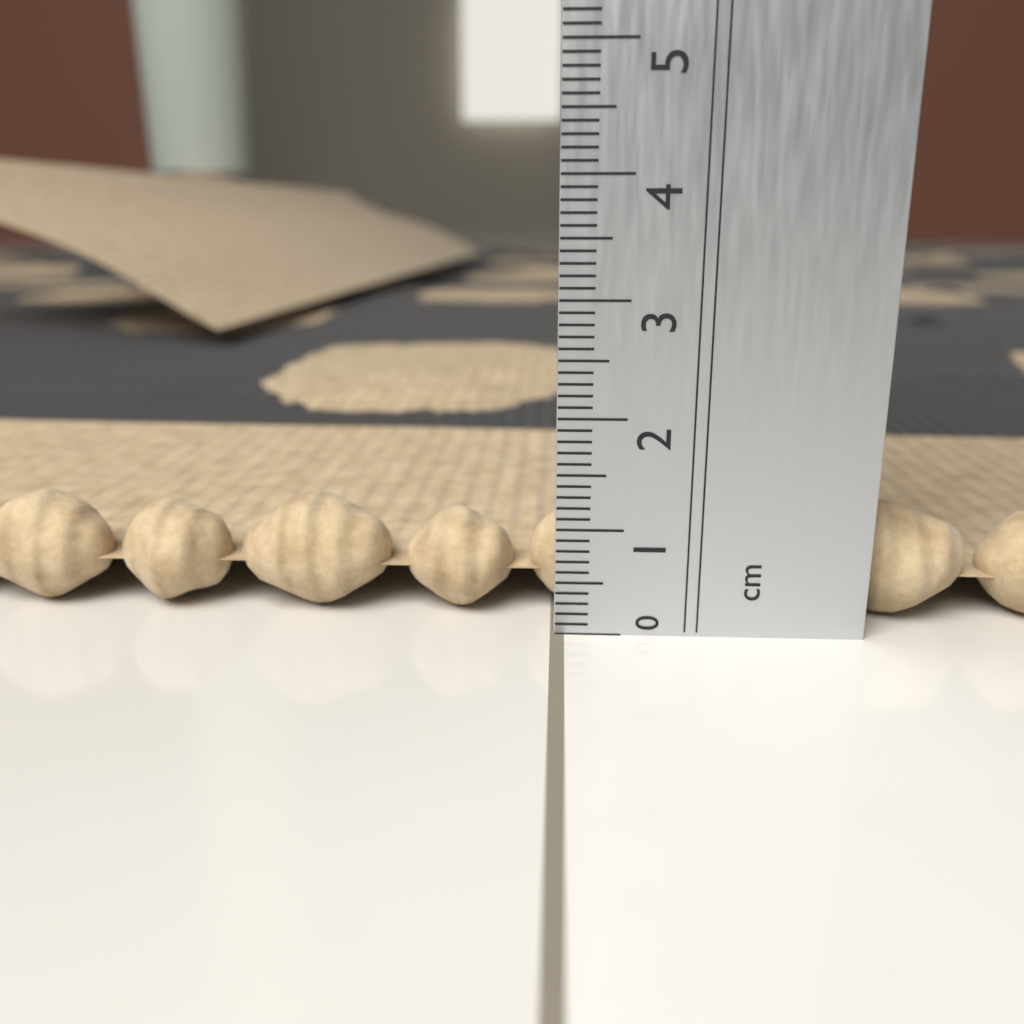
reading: 1.1 cm
